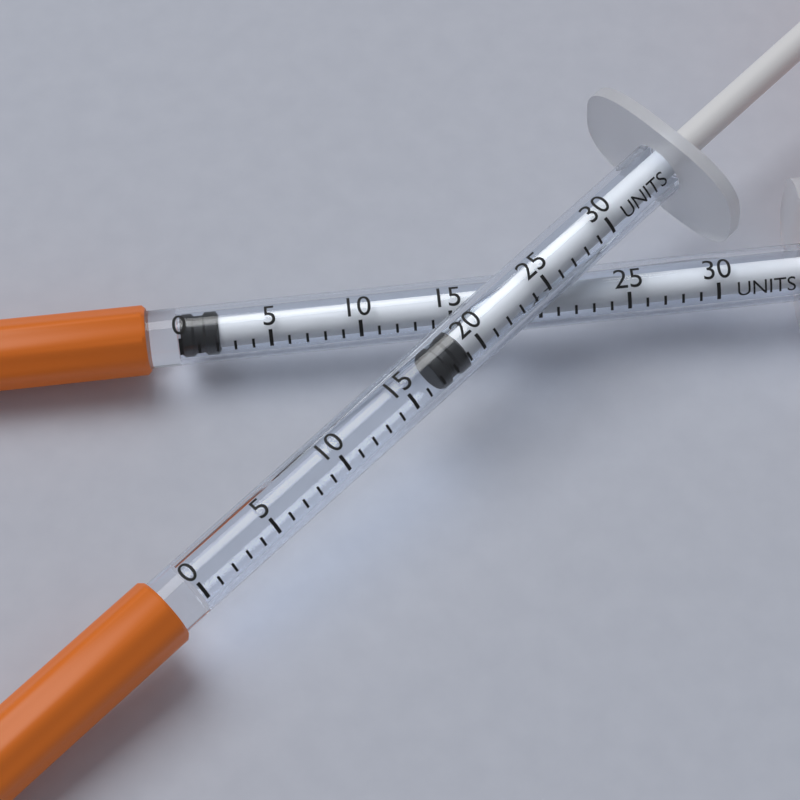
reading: 17 units
